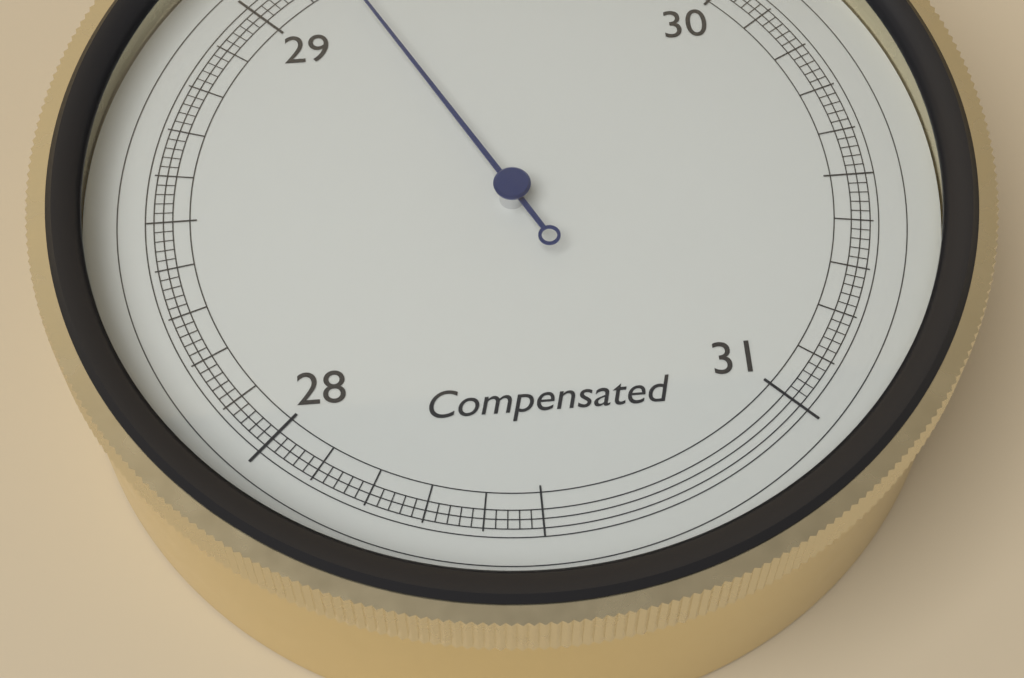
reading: 29.18 inHg
